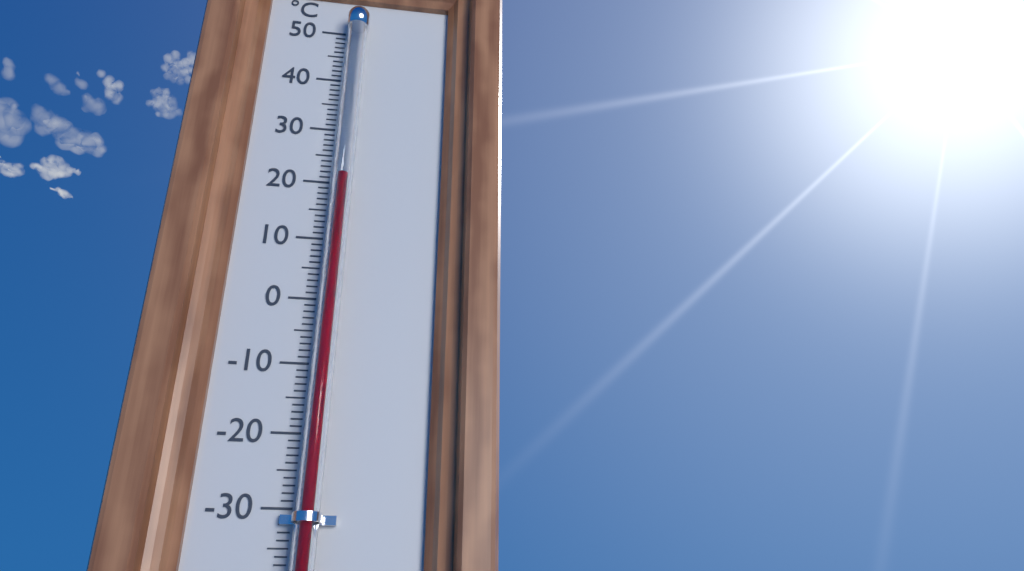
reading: 20 °C
